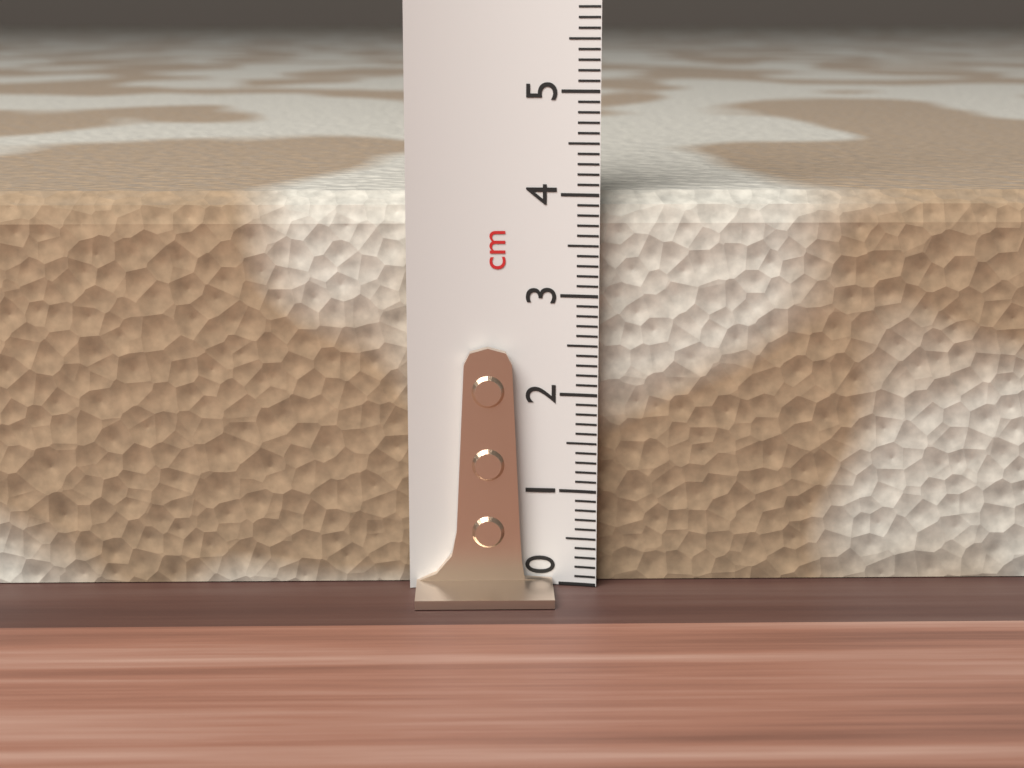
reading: 4.0 cm
